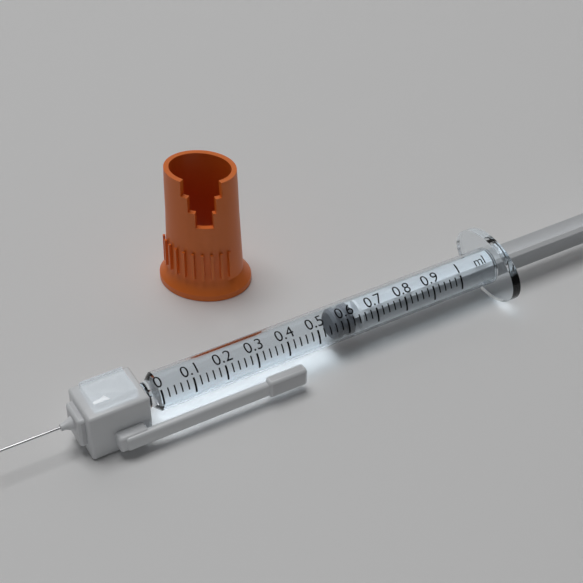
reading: 0.56 ml
